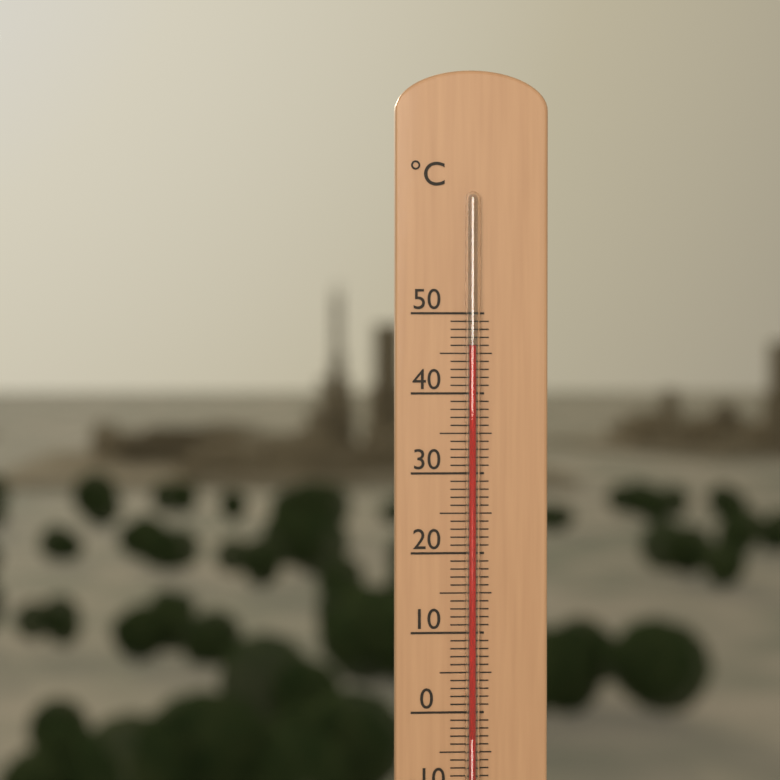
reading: 46 °C
